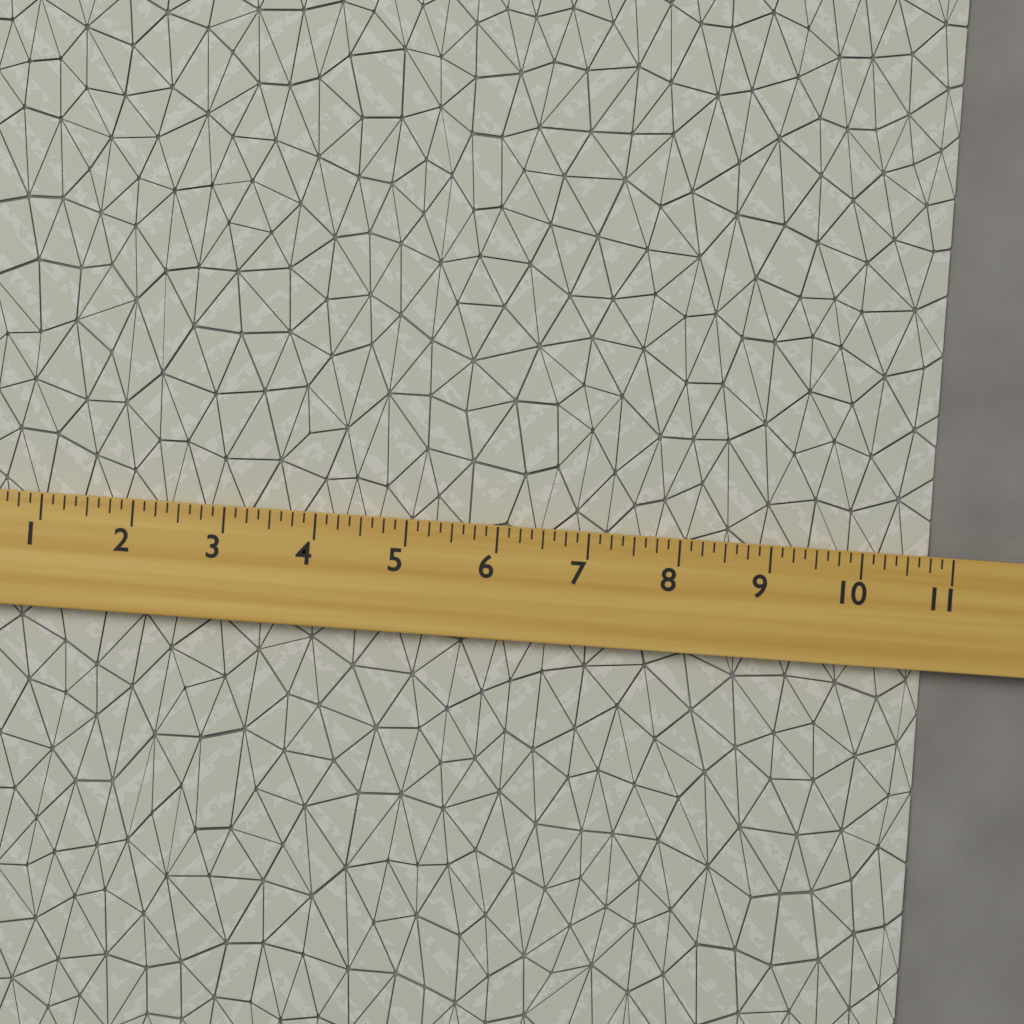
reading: 10.750 (no unit)
